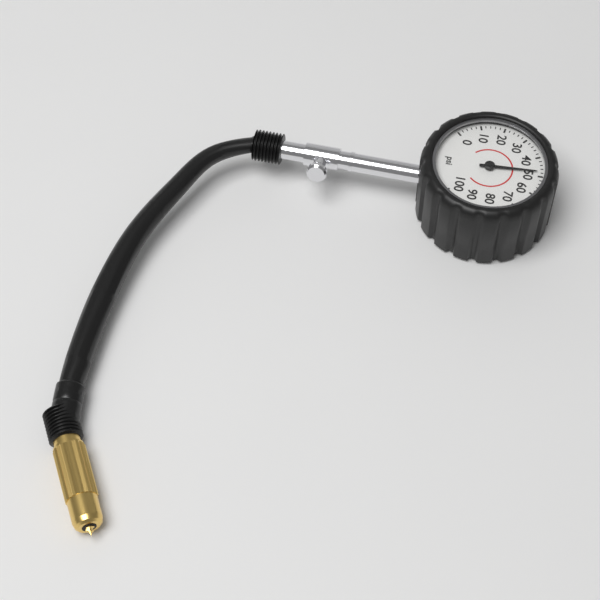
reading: 48 psi
